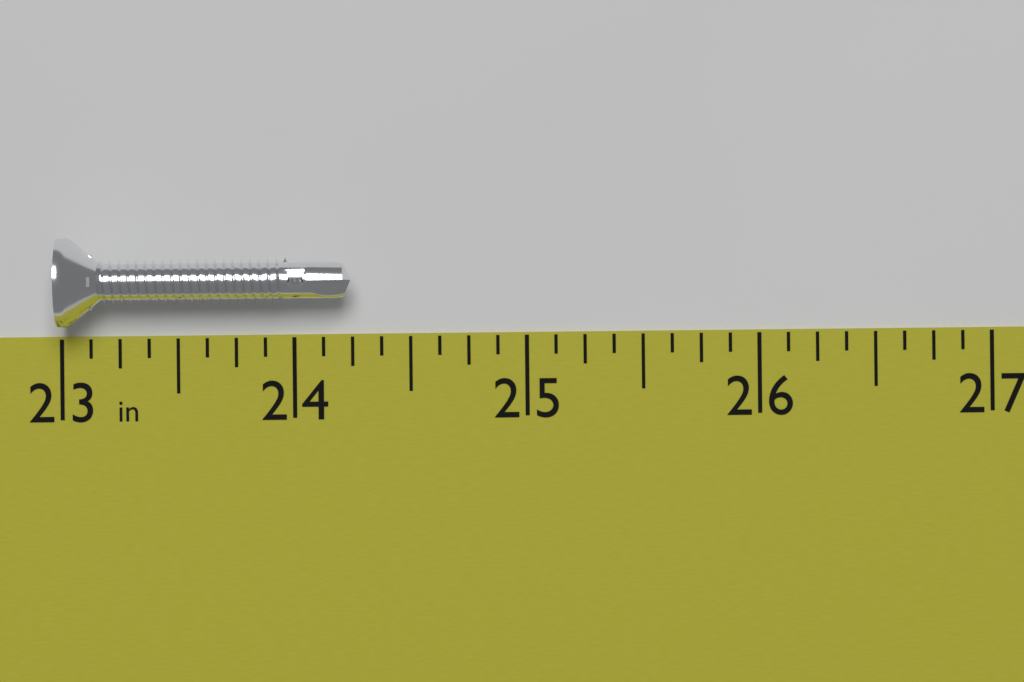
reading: 24.250 in
